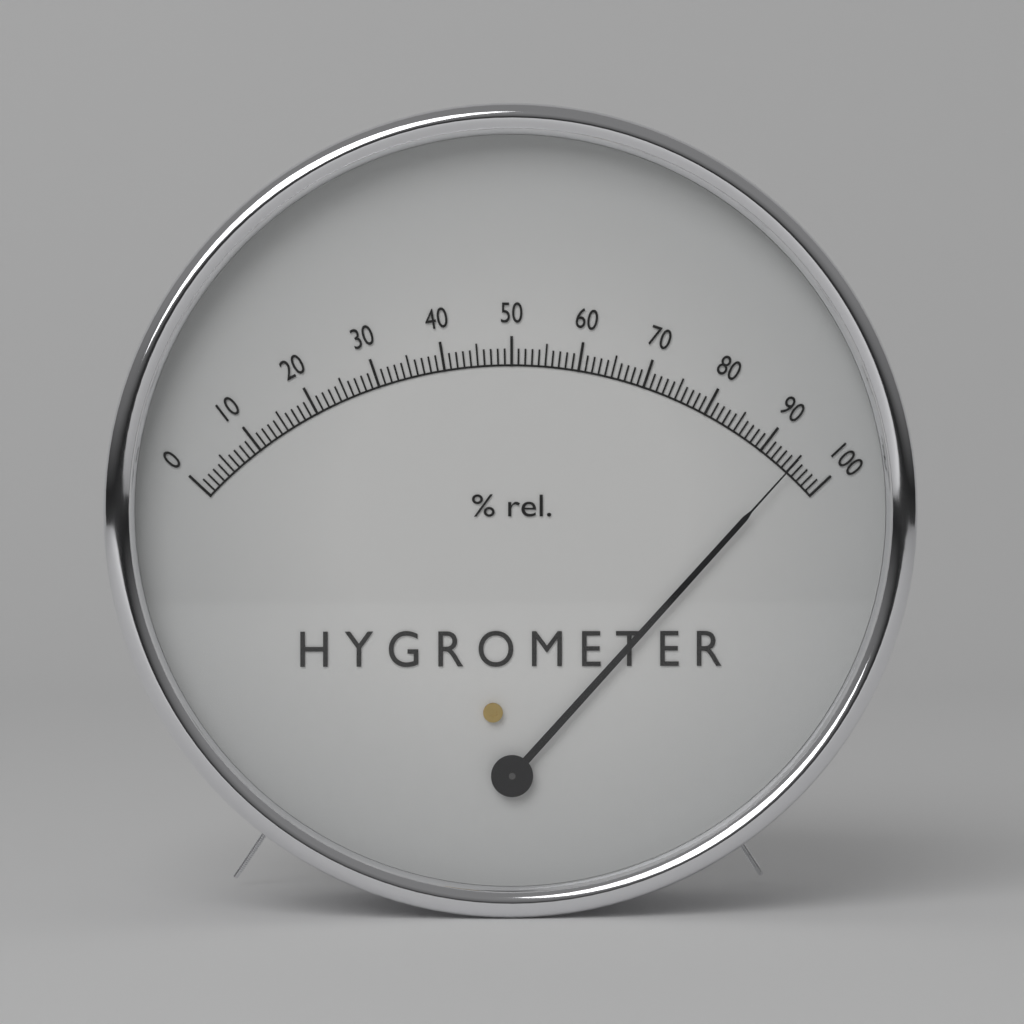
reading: 95 %
